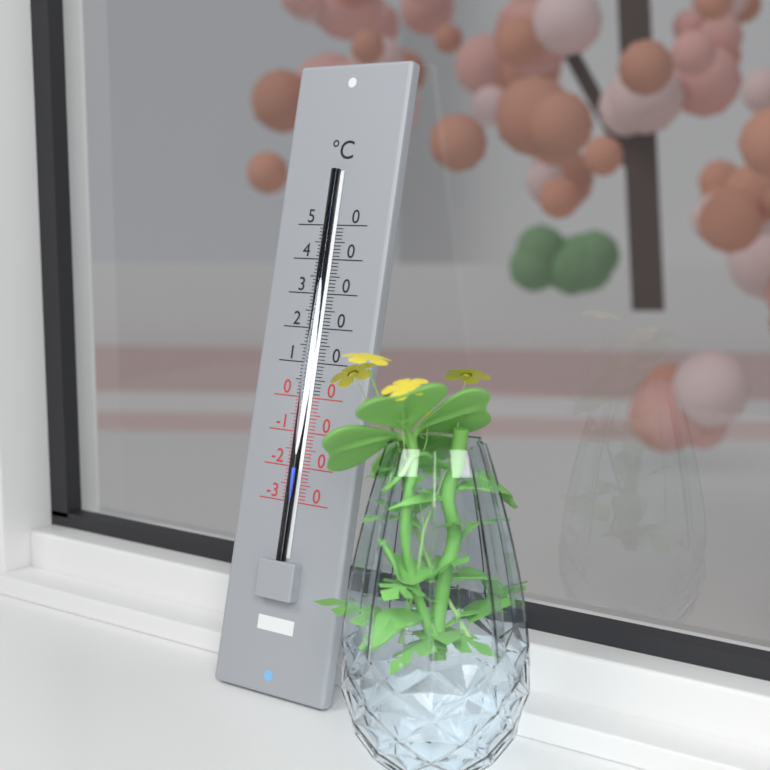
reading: -20 °C
